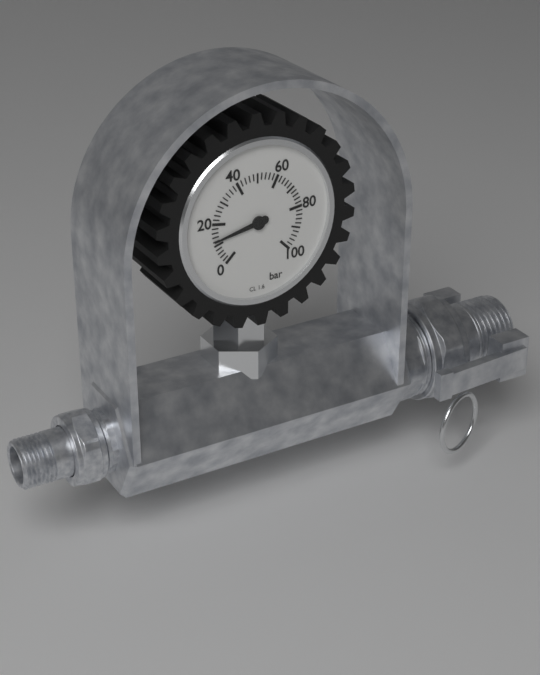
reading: 12 bar
